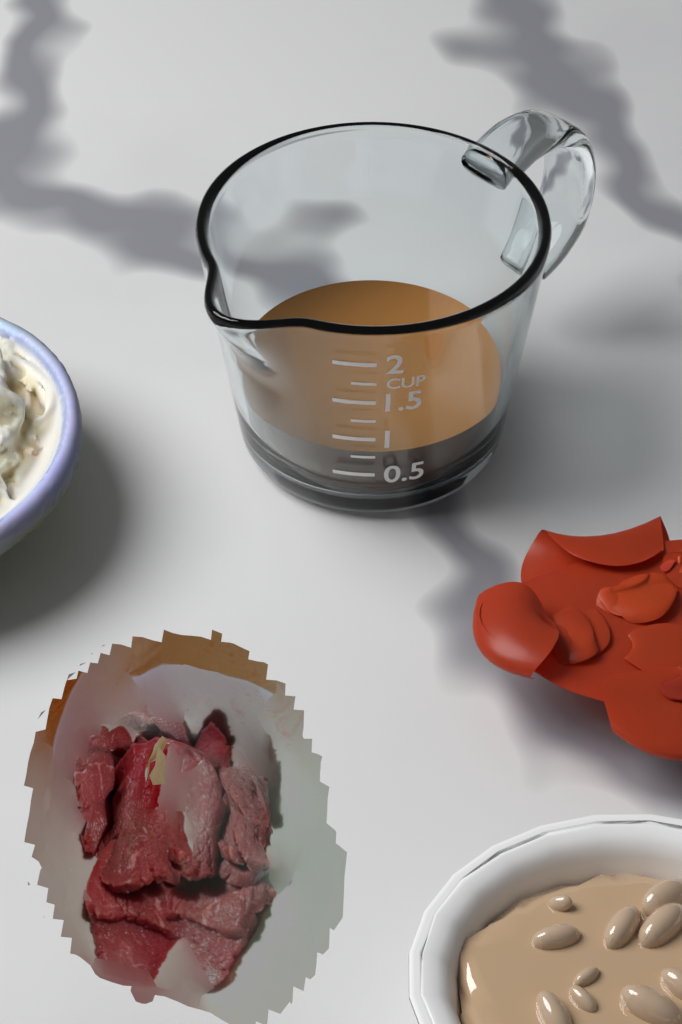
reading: 0.75 cup
